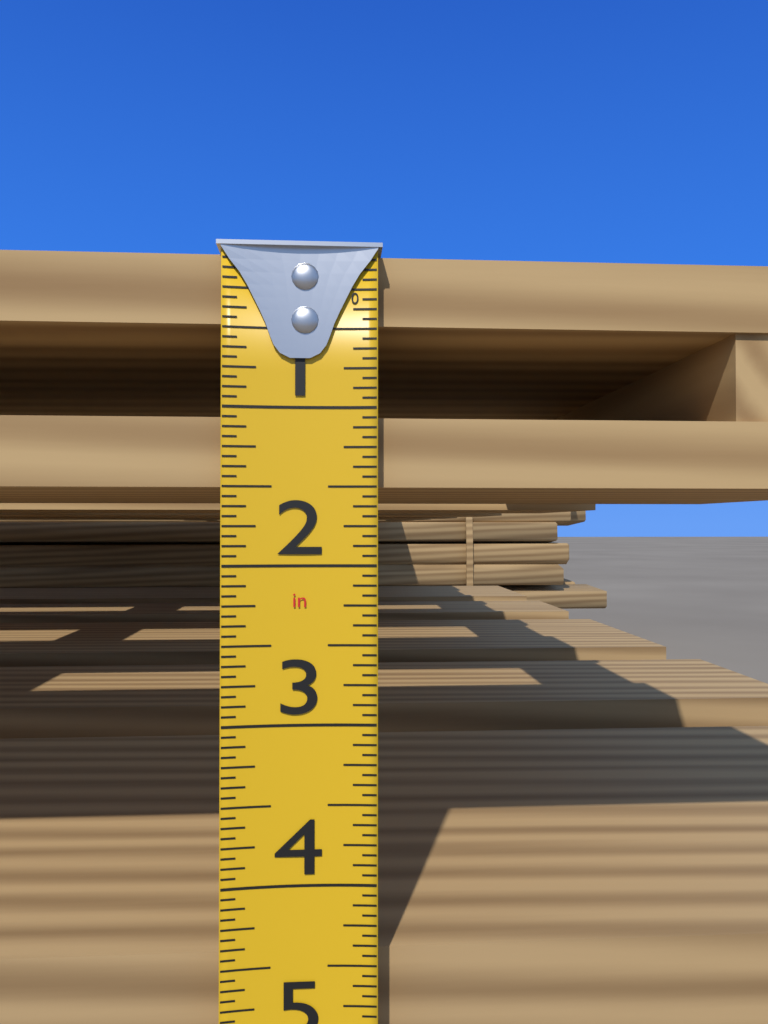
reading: 1.5000 in
